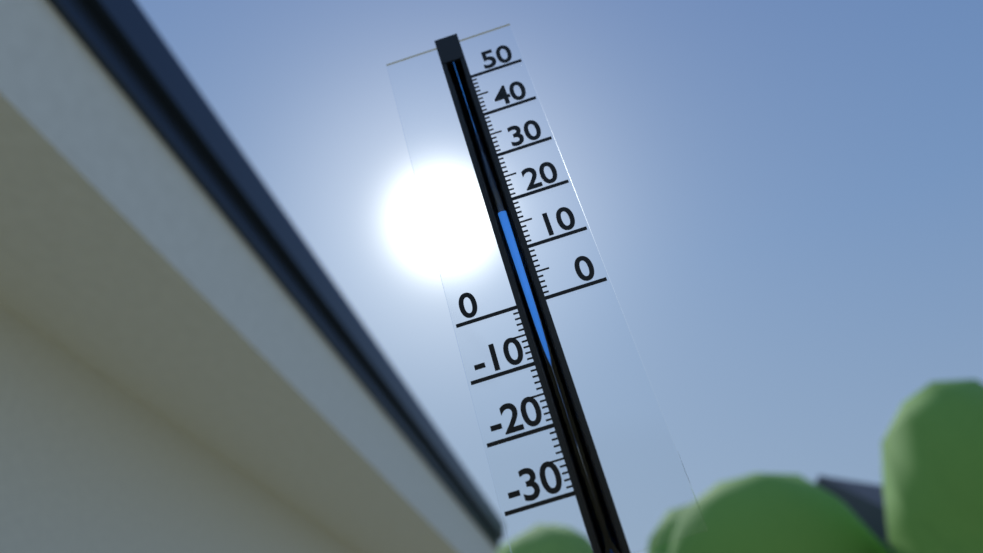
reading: 18 (no unit)
